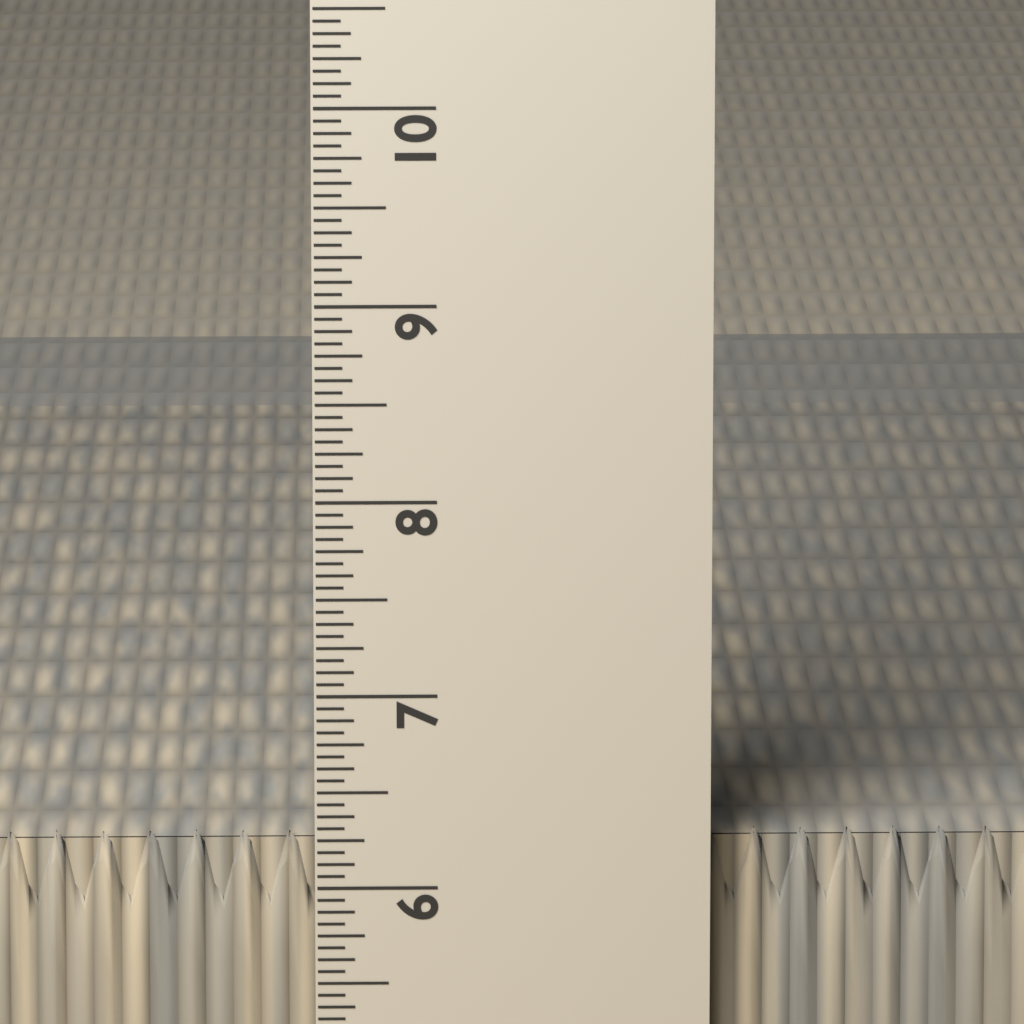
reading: 6.2500 in
